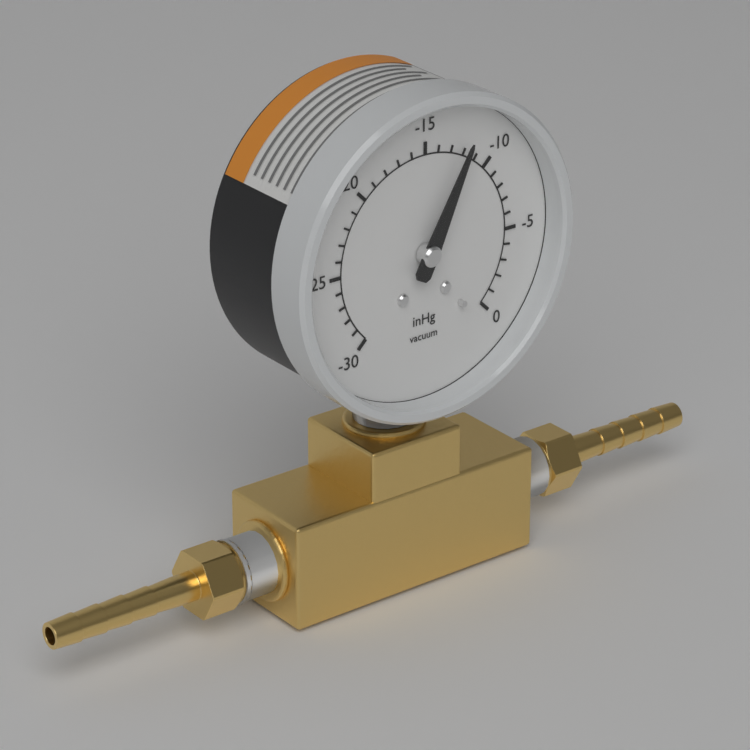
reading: -12 inHg
